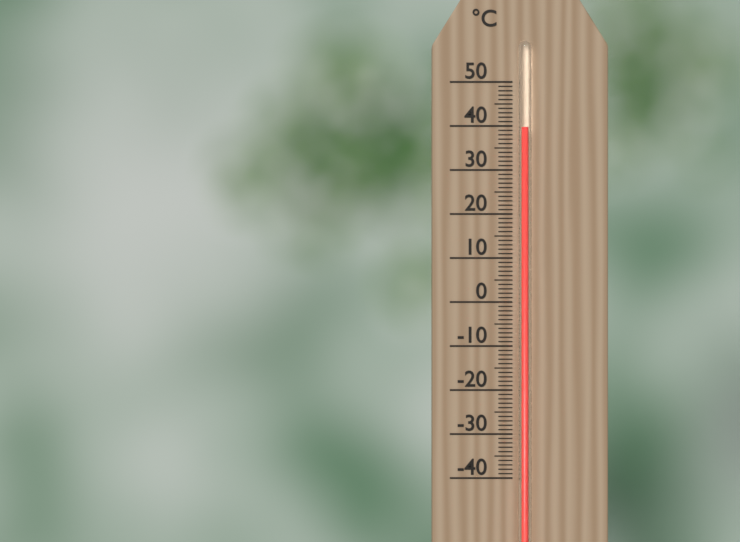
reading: 39.5 °C
